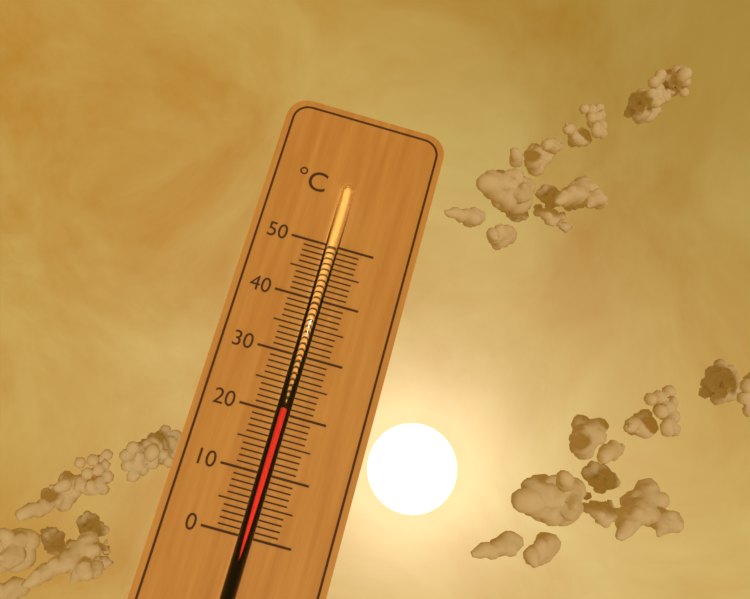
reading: 21 °C
